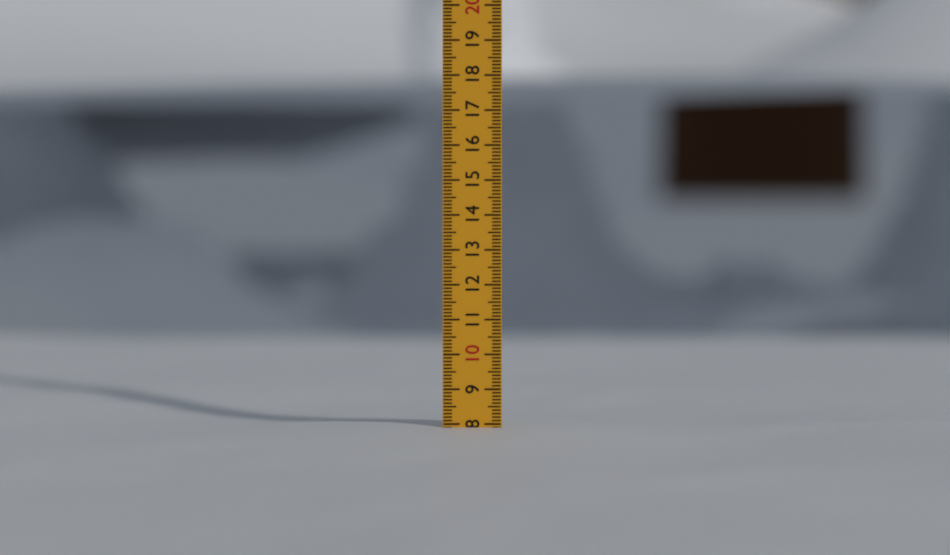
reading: 7.9 (no unit)
